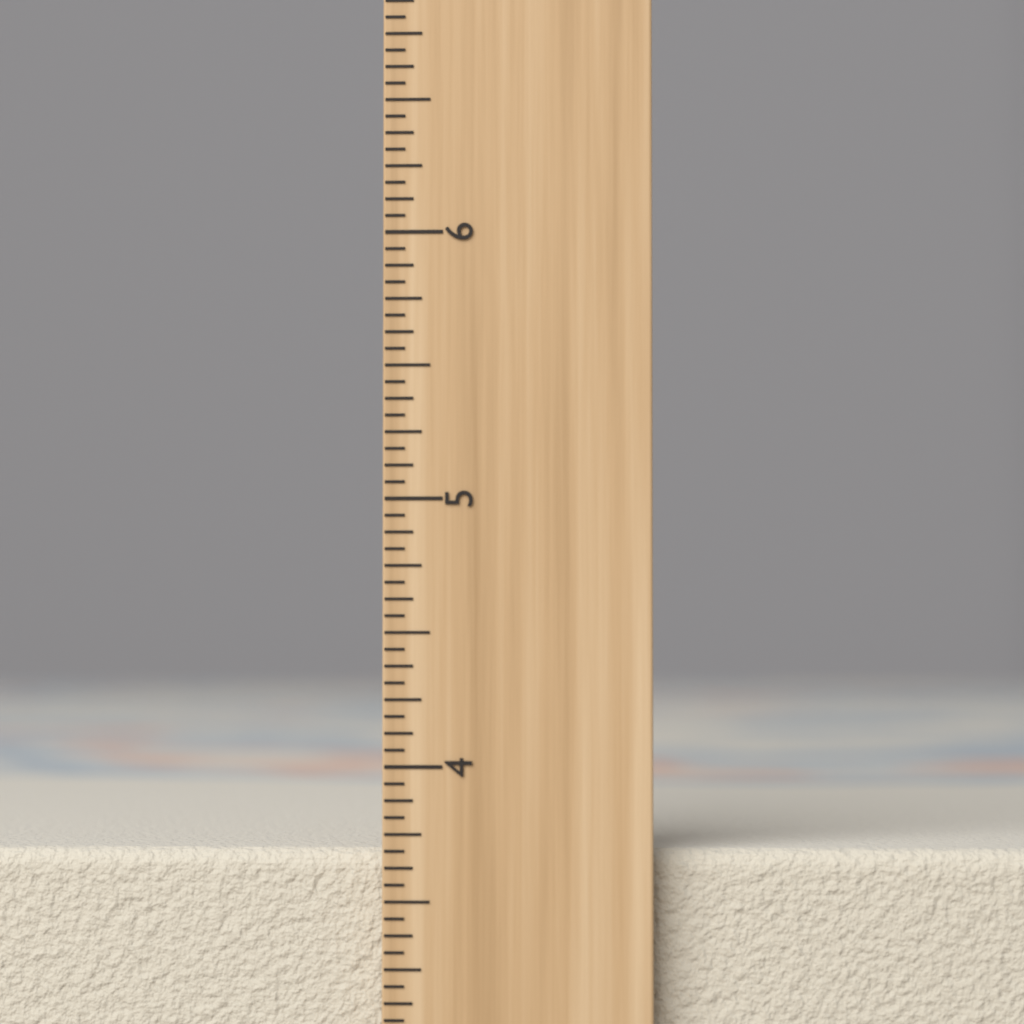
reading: 3.6875 inch
